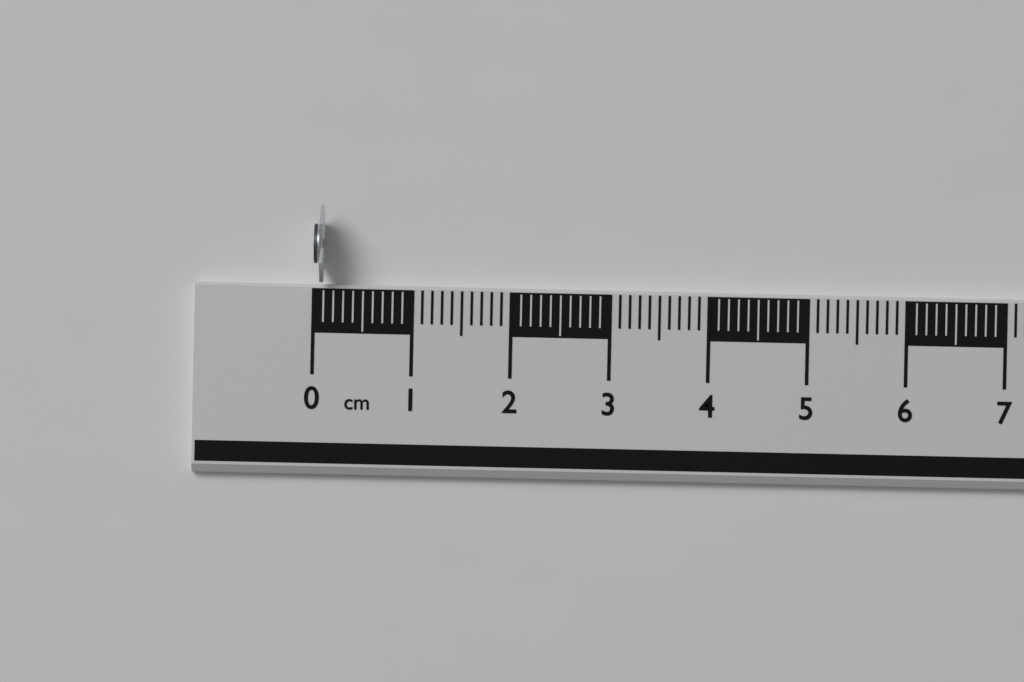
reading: 0.1 cm
